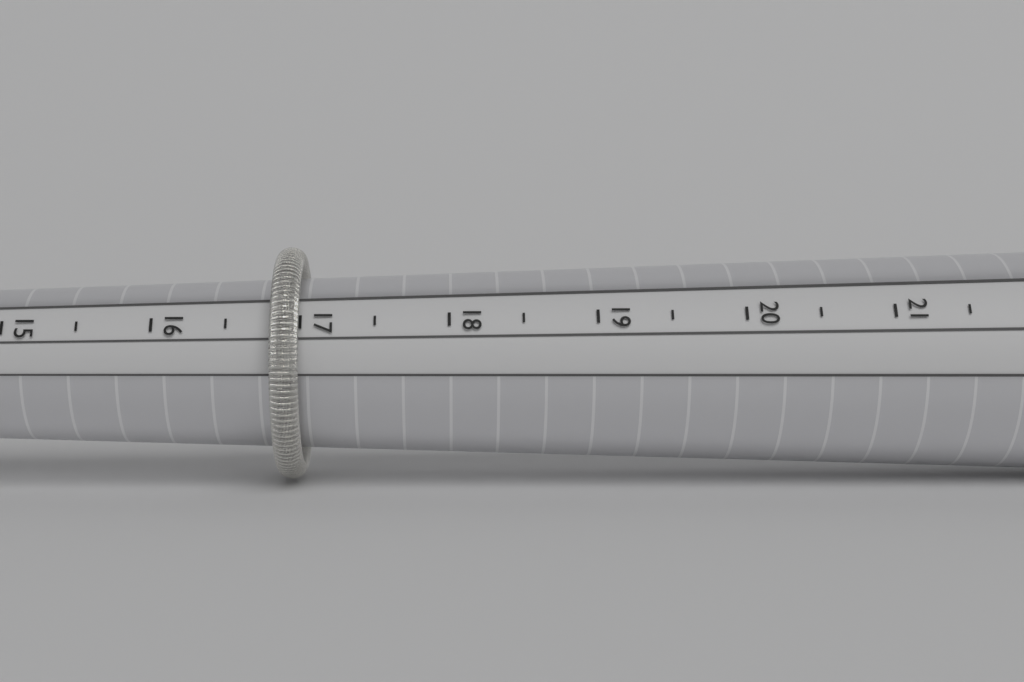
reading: 17.0 mm
